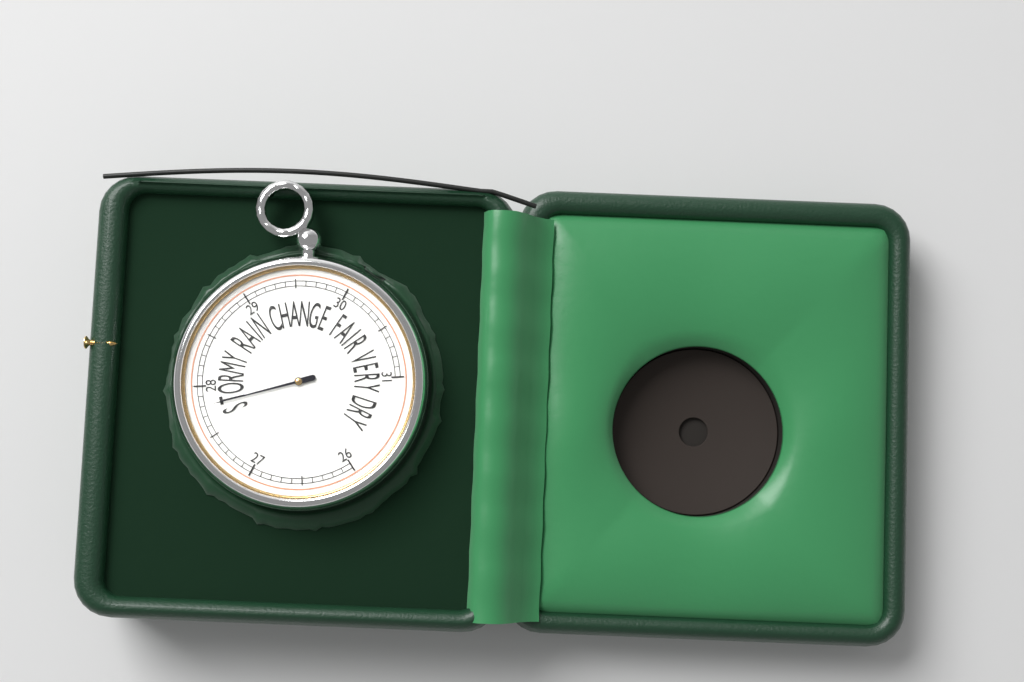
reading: 27.8 inHg
